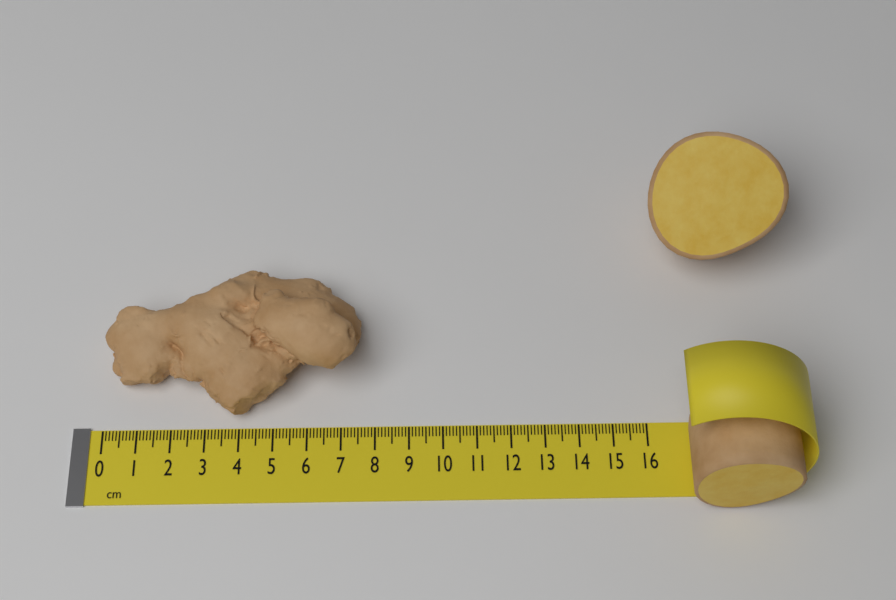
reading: 7.6 cm
